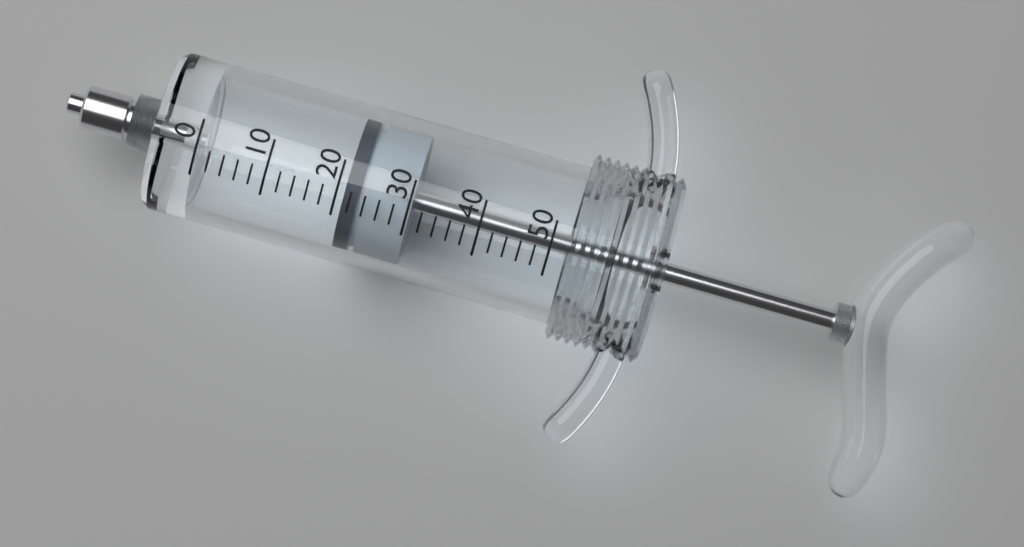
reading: 21 (no unit)
